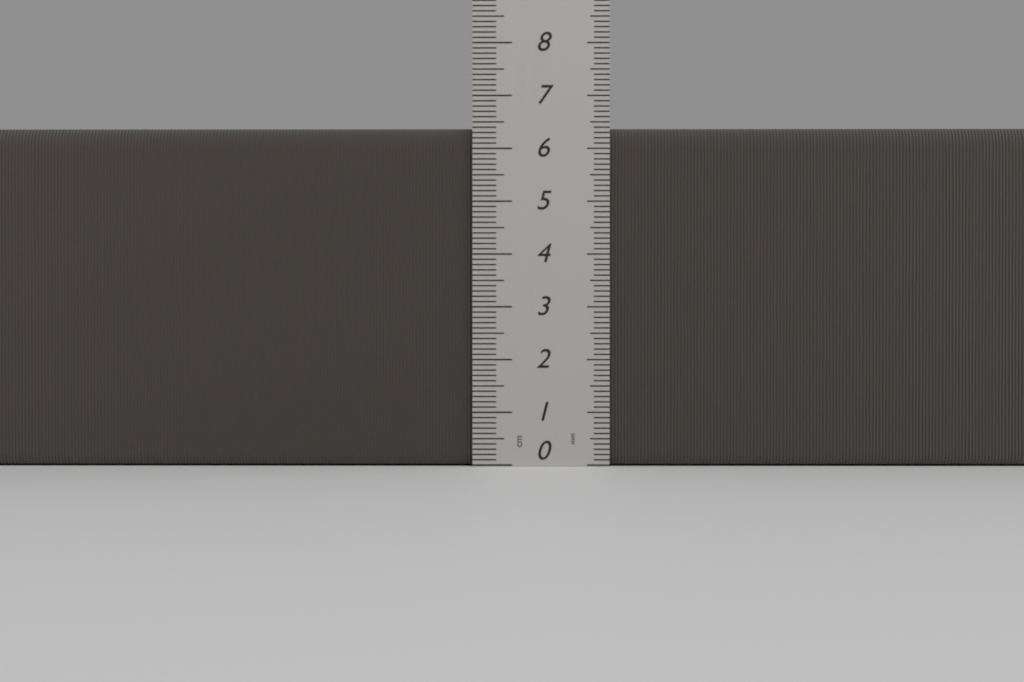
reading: 6.4 cm
